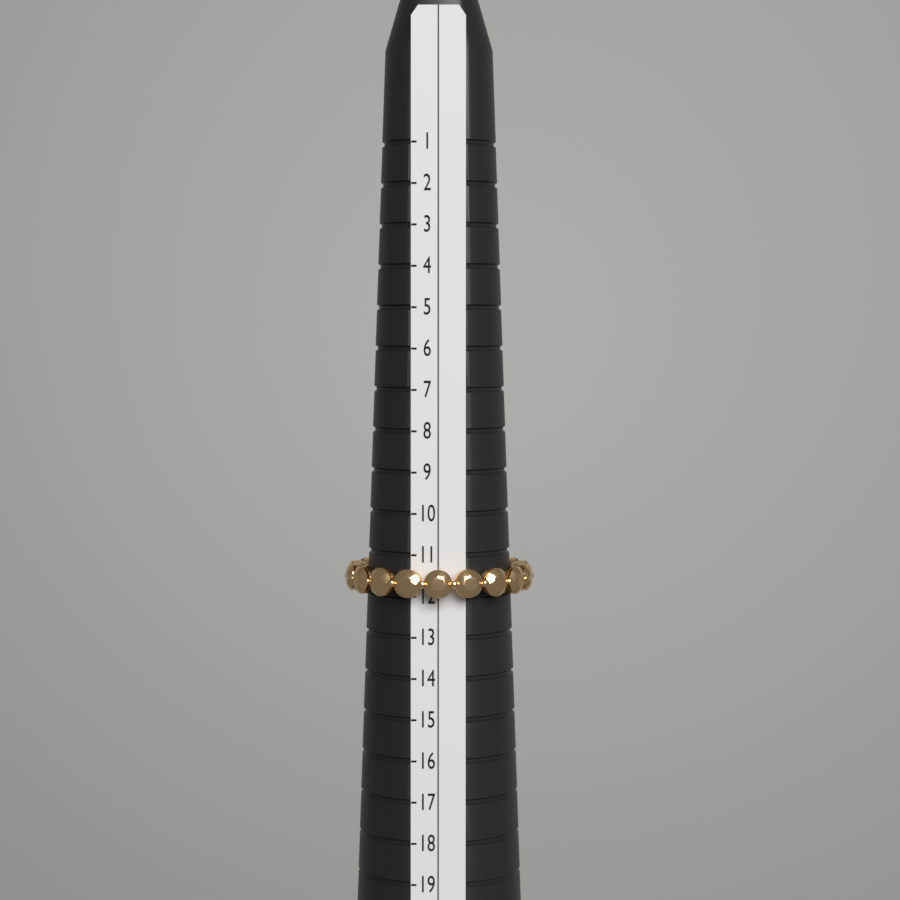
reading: 12 (no unit)
